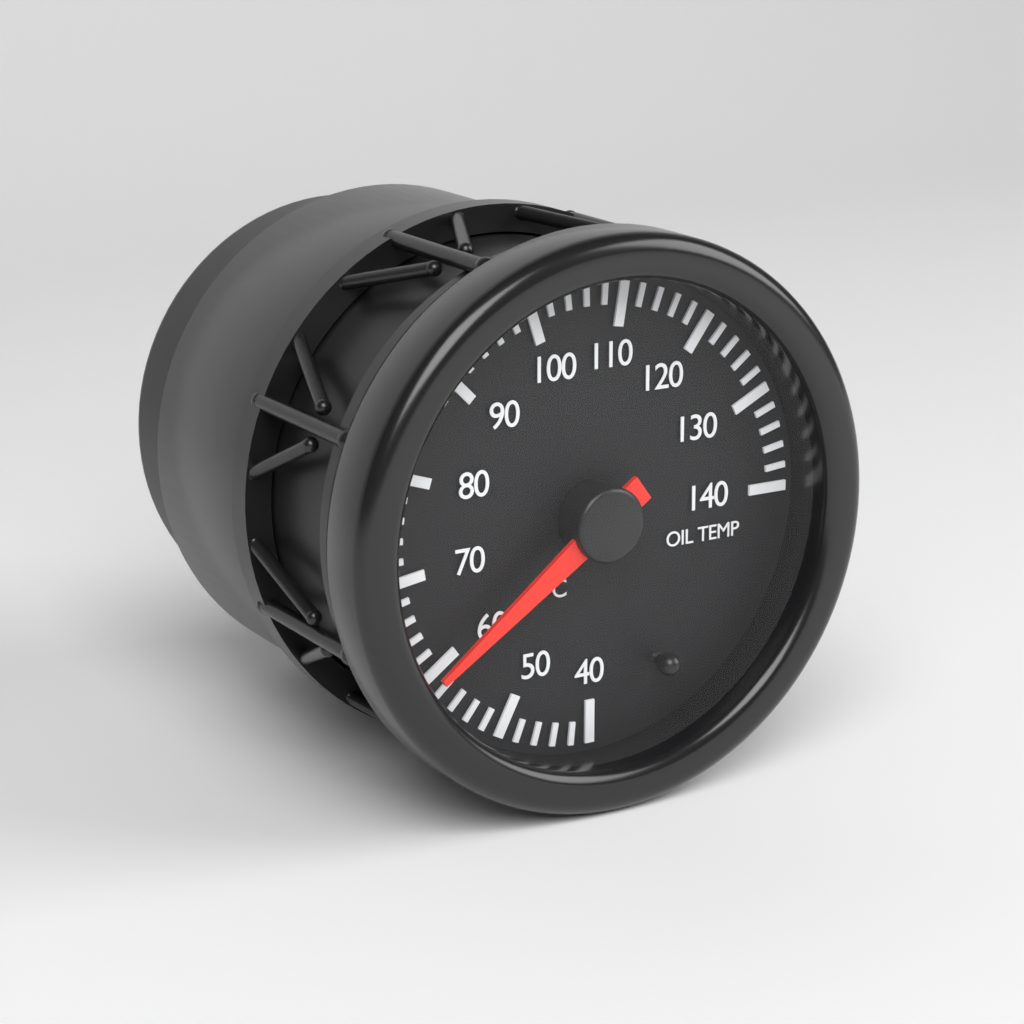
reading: 60 °C
